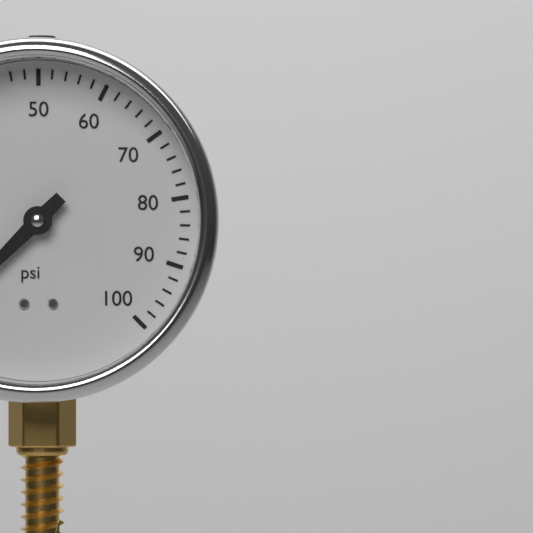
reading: 0 psi
